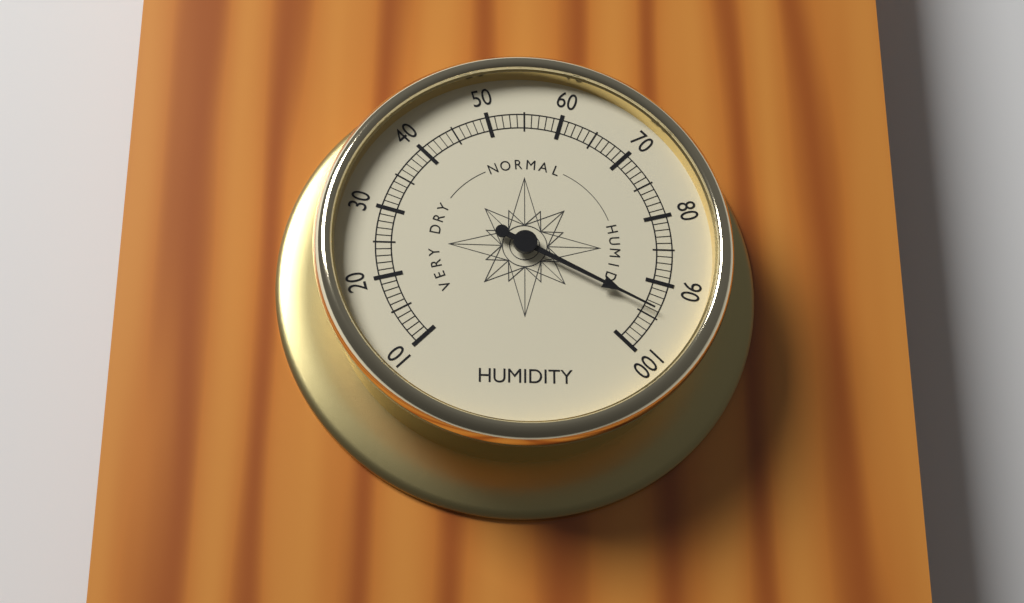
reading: 94 (no unit)
